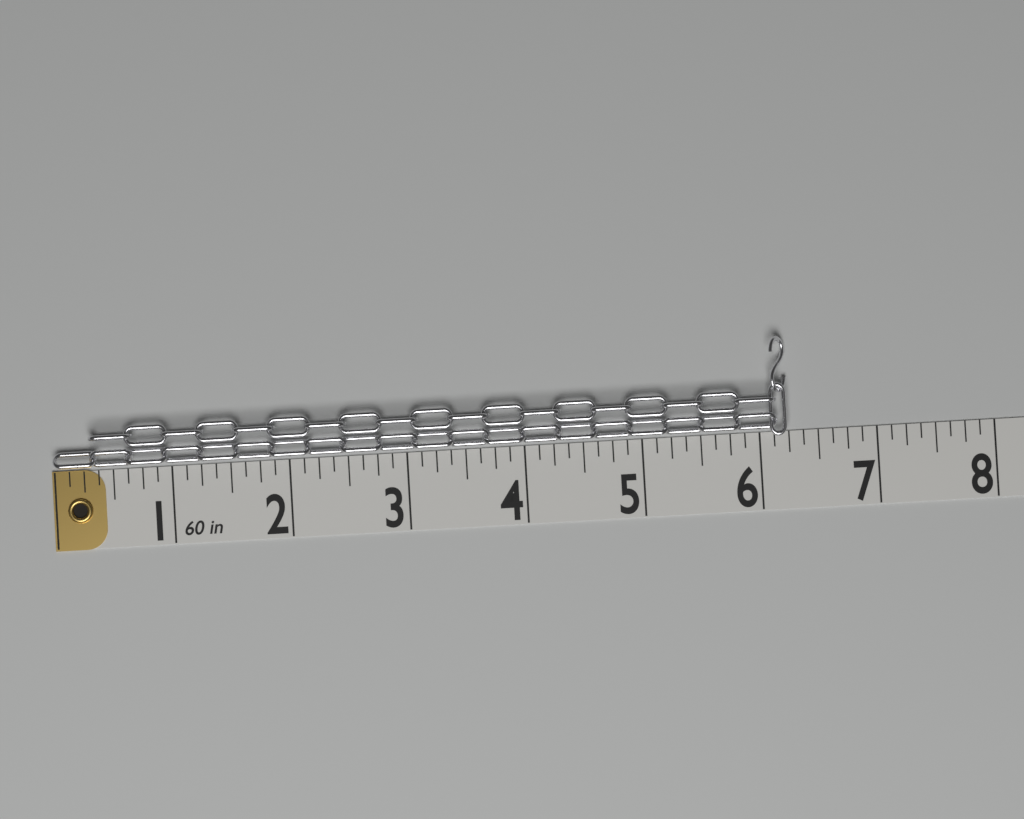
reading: 6.250 in
